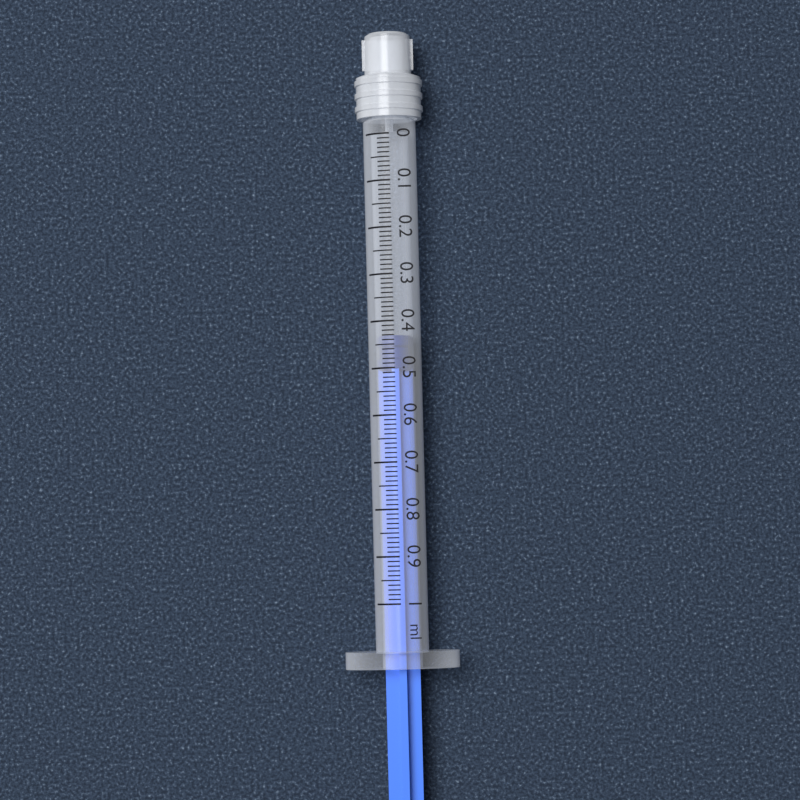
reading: 0.43 ml
